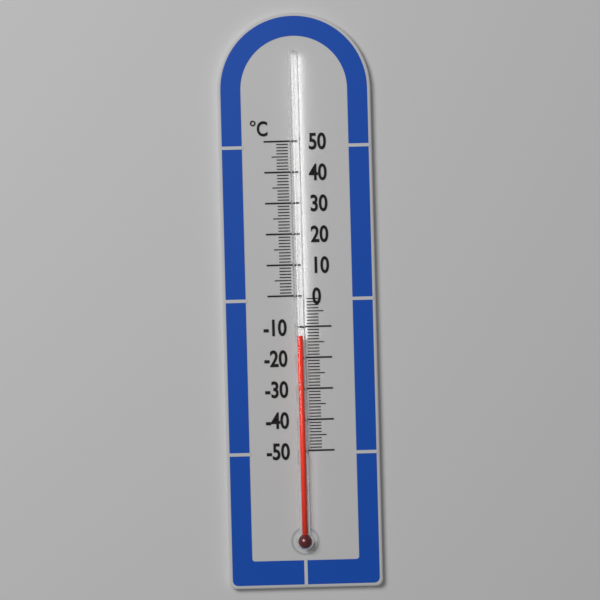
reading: -13 °C
